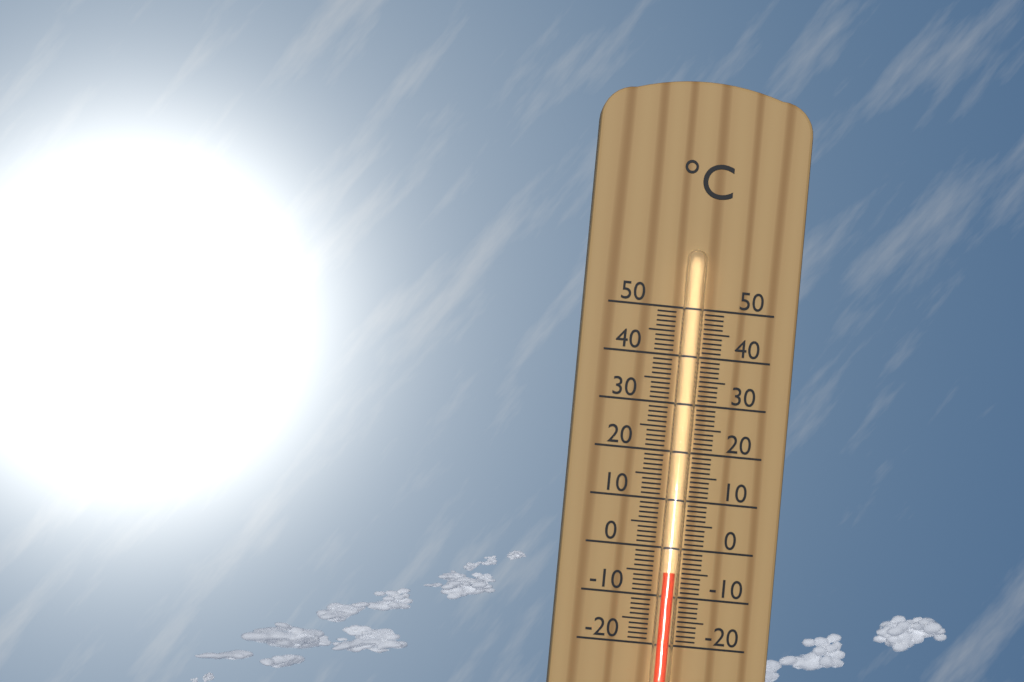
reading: -5 °C
